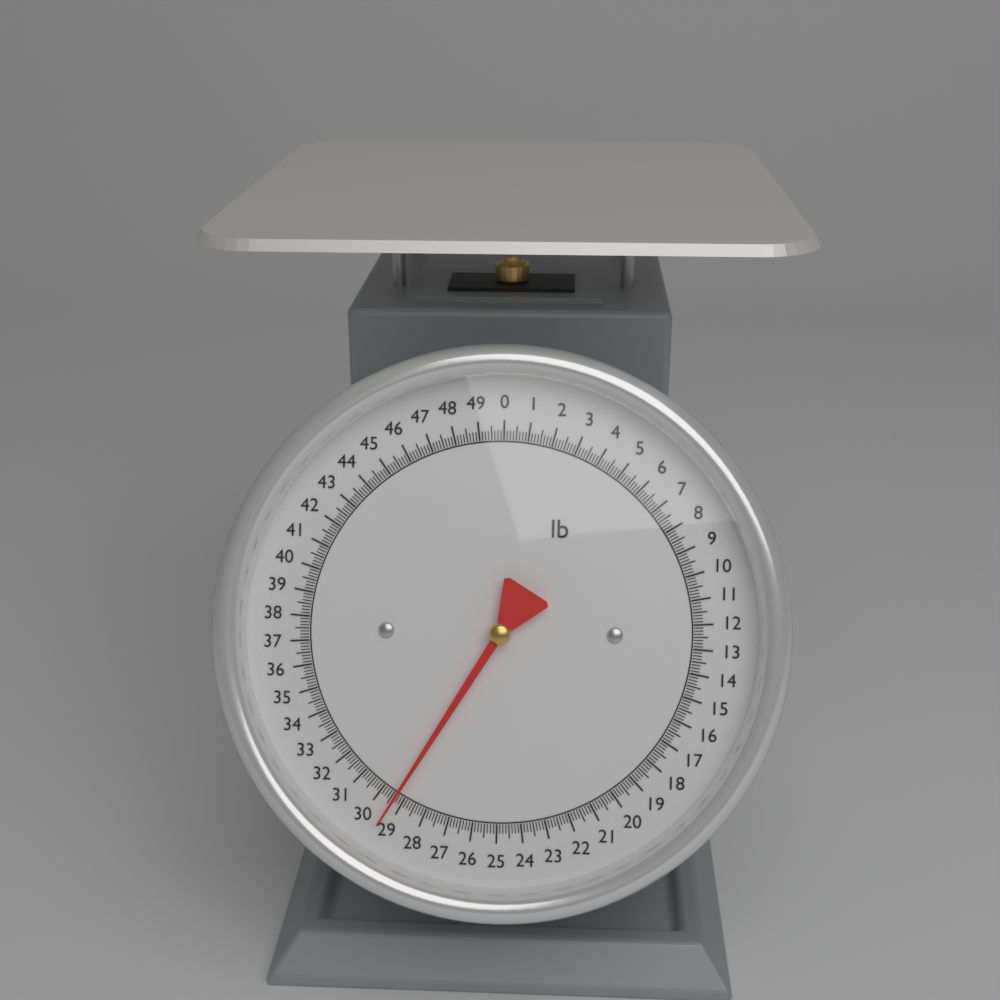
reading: 29.375 lb
